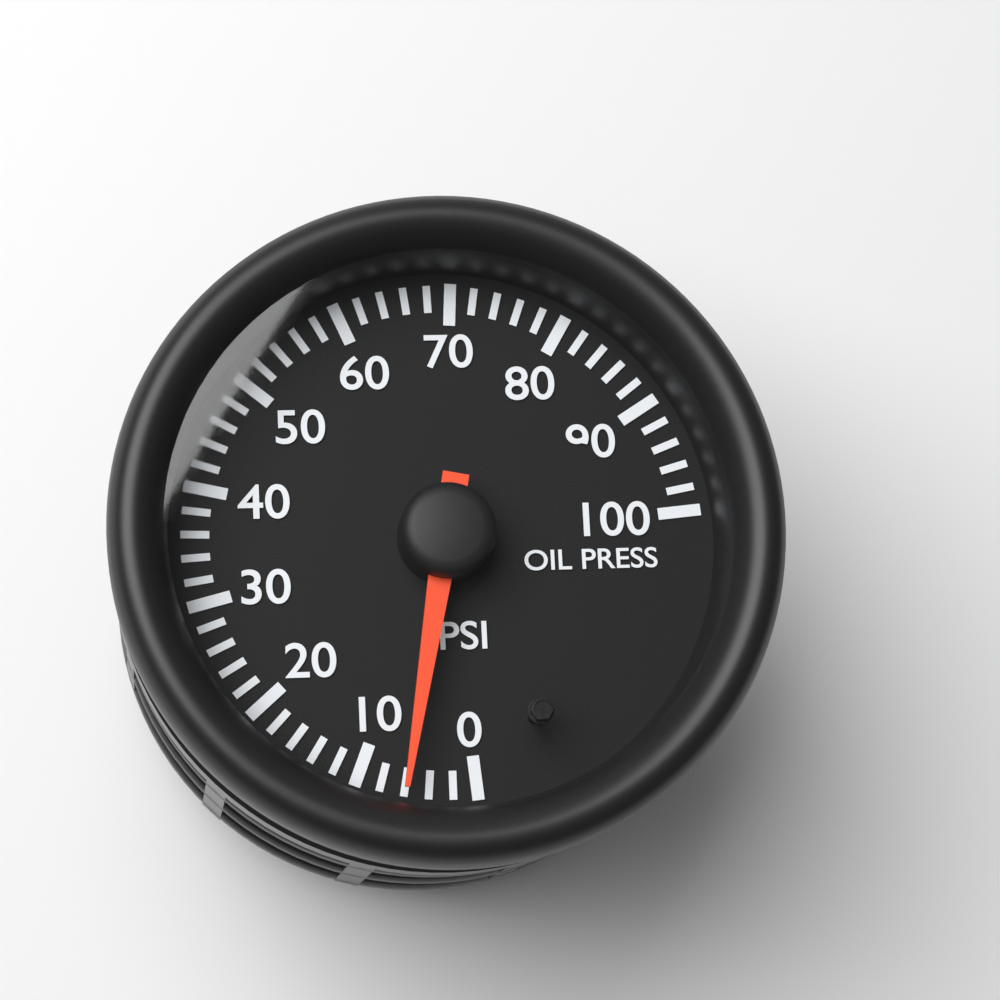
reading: 6 psi
